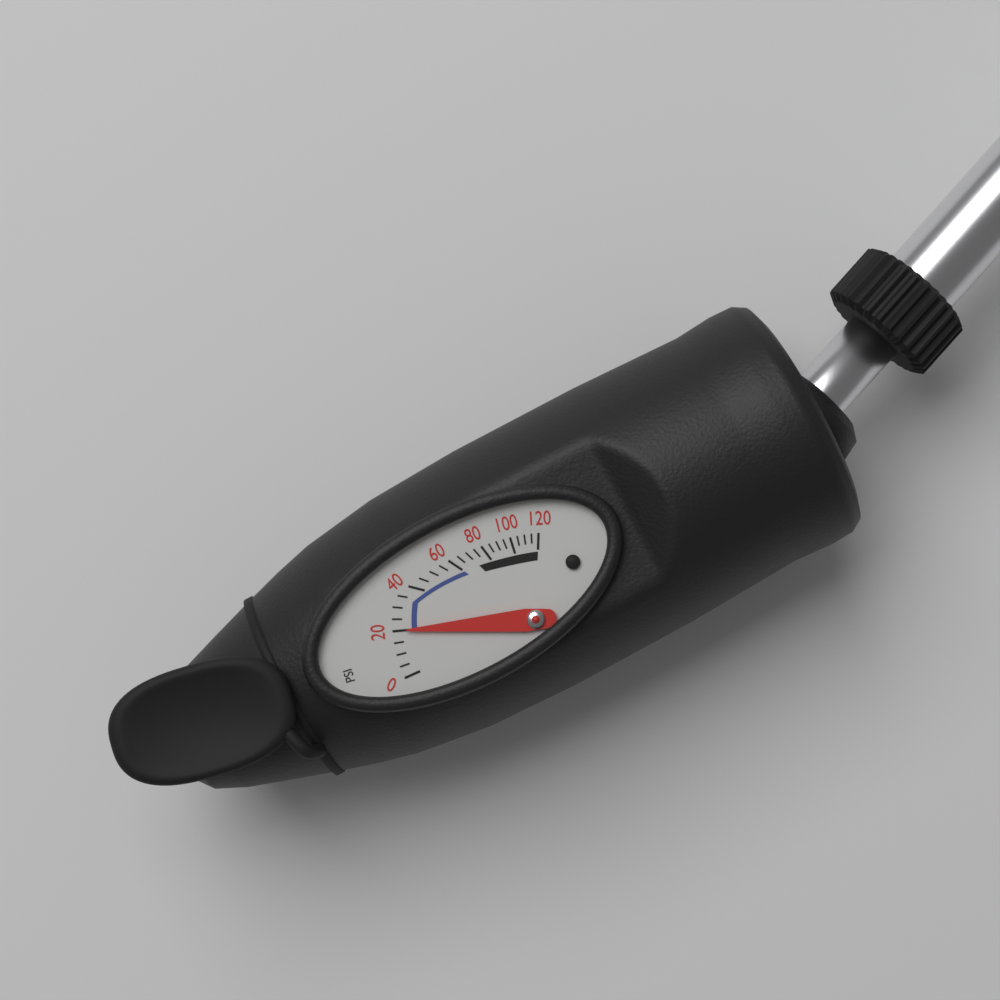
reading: 20 psi
